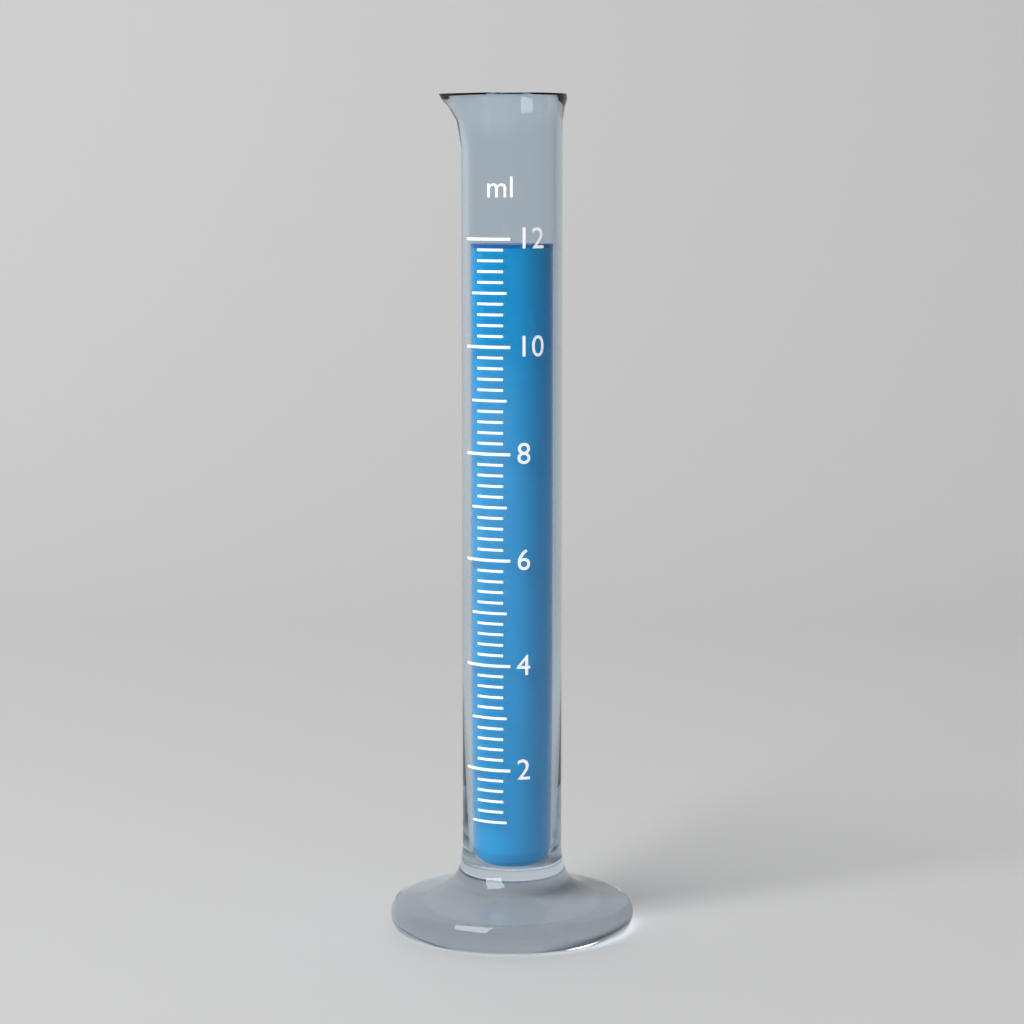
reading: 11.9 ml
